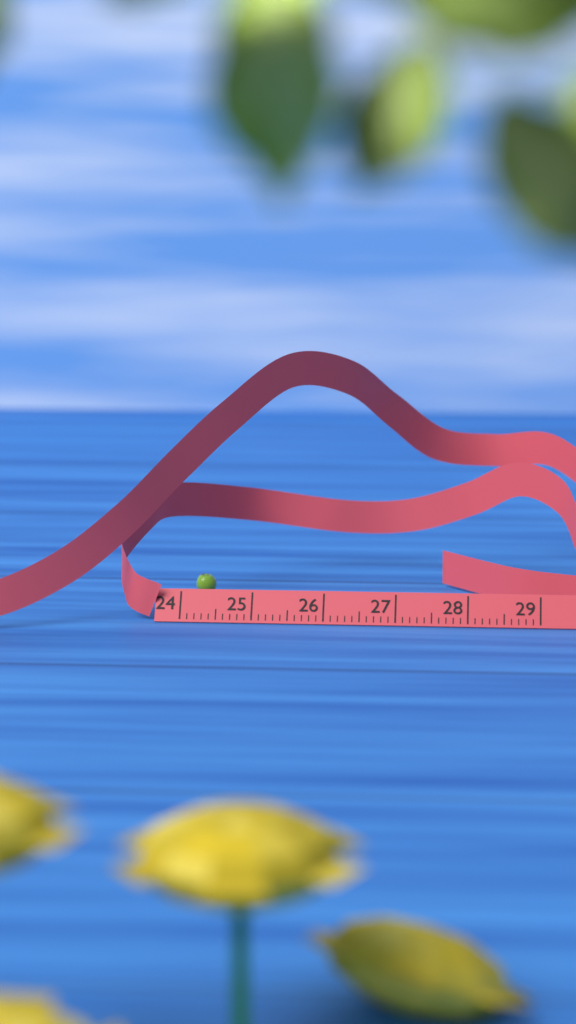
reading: 24.3 cm
